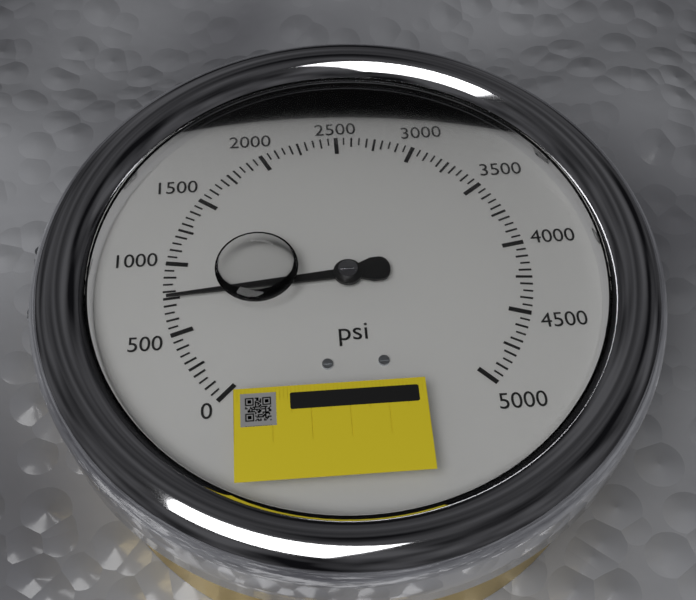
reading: 750 psi
